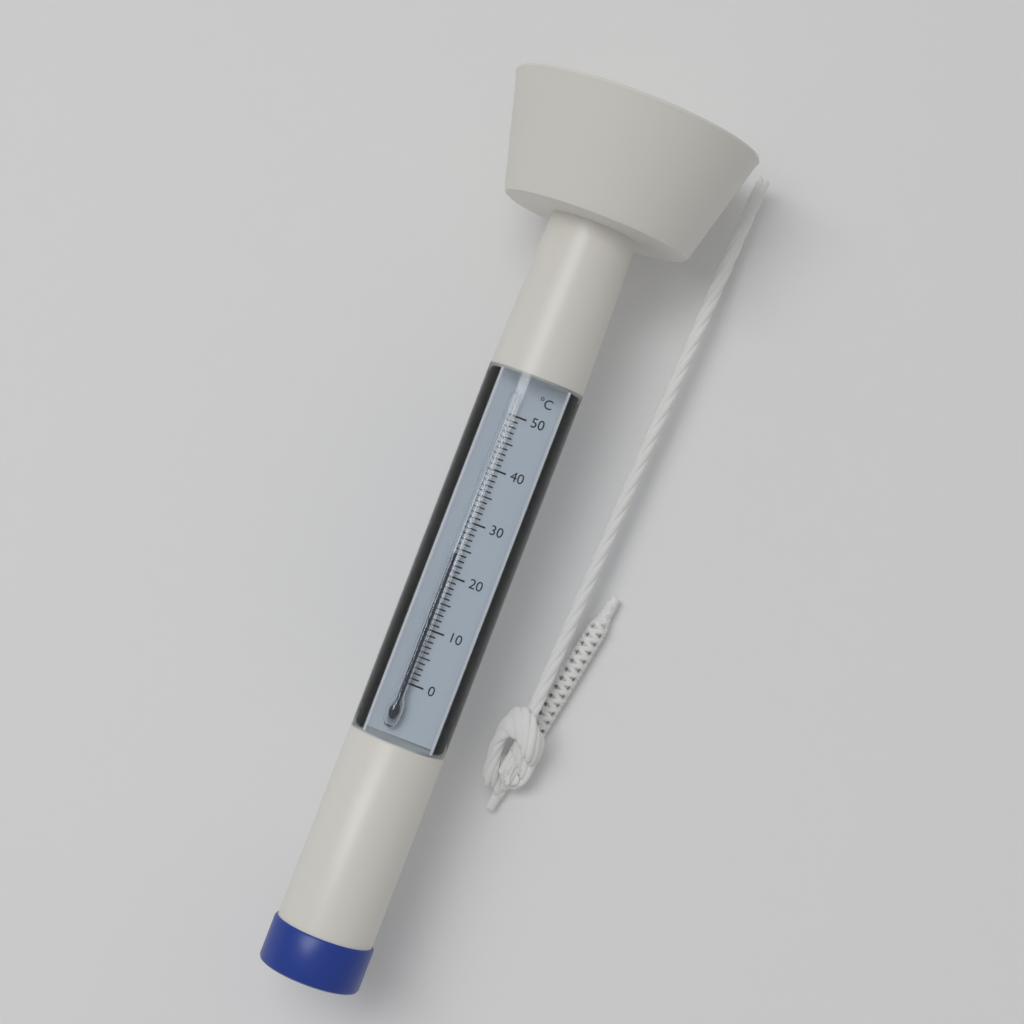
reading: 24 °C
